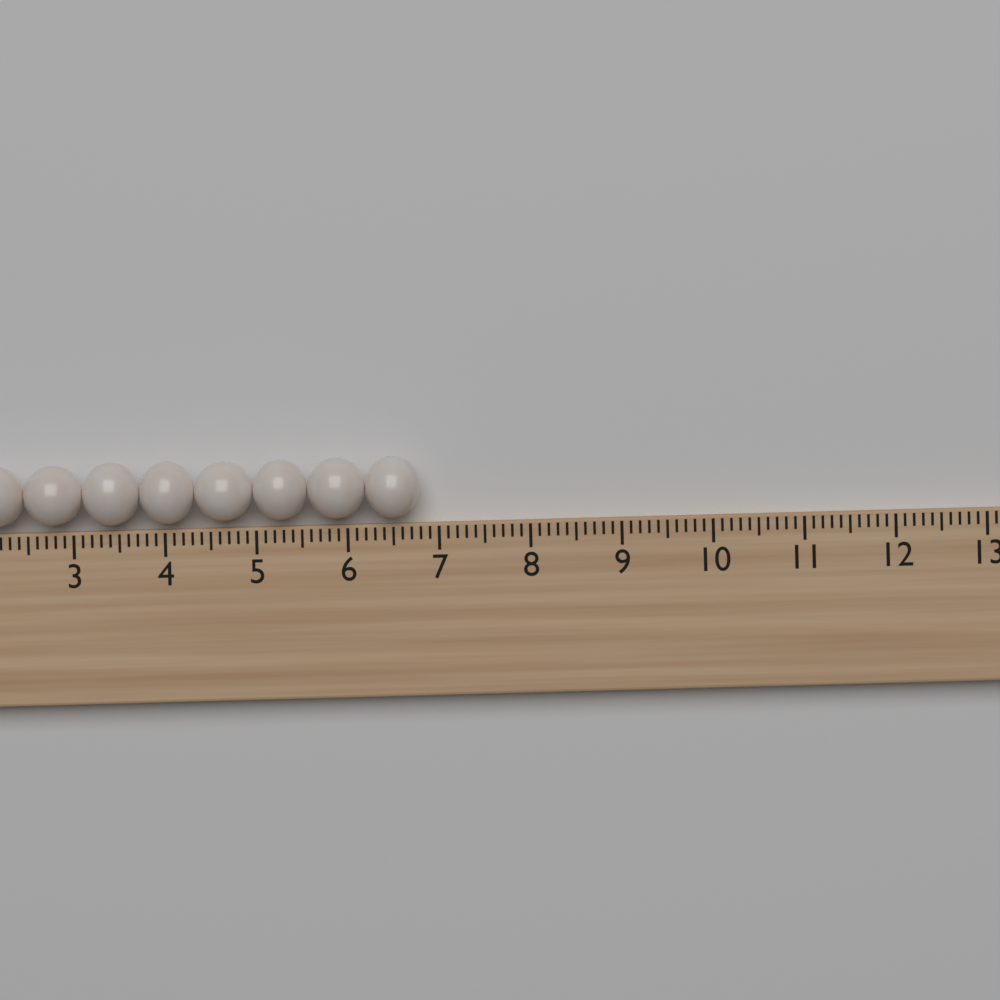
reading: 6.8 (no unit)
